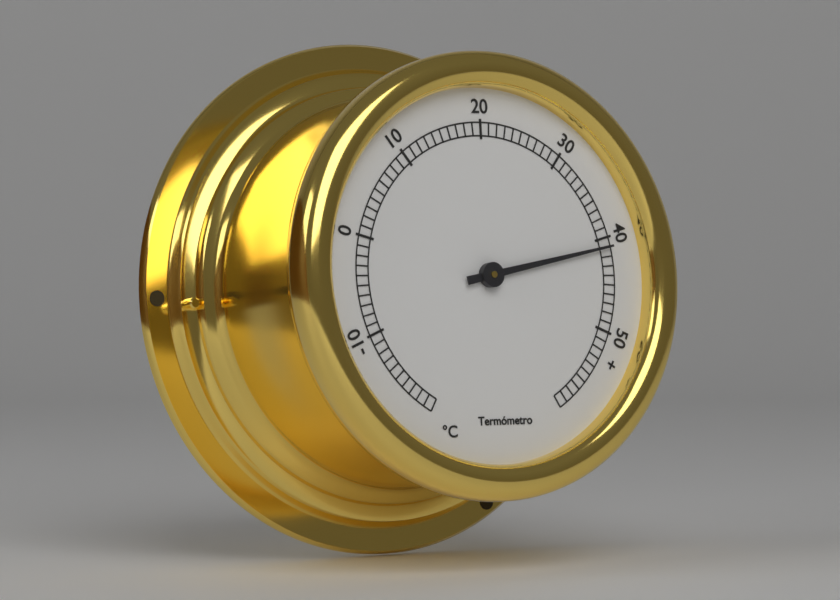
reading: 41 °C
